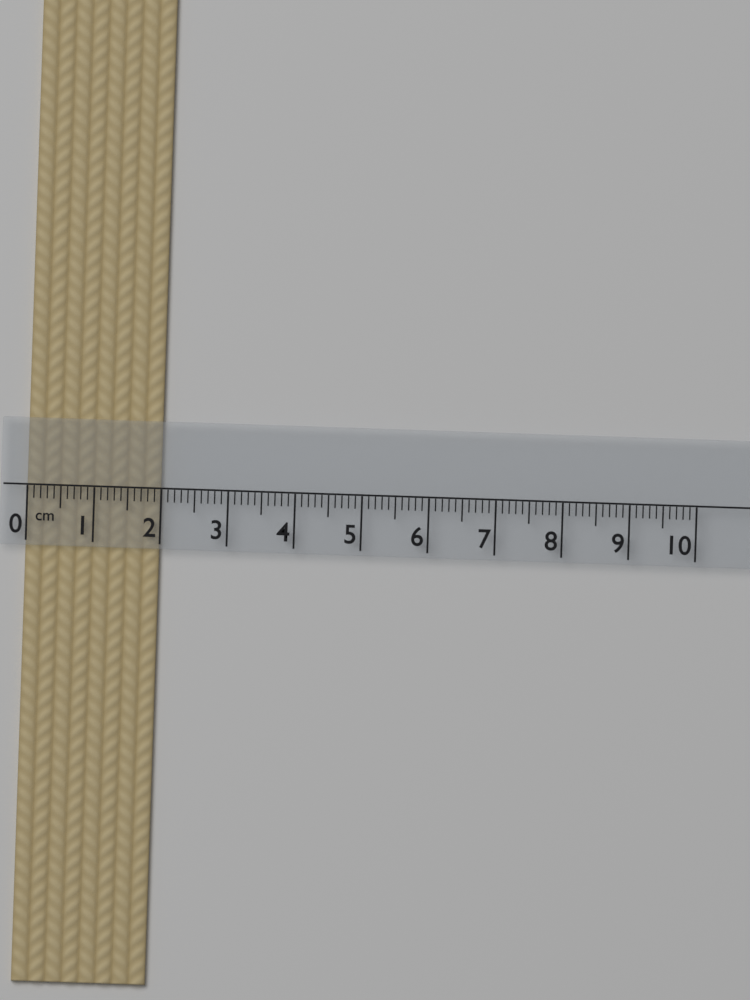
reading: 2.0 cm
